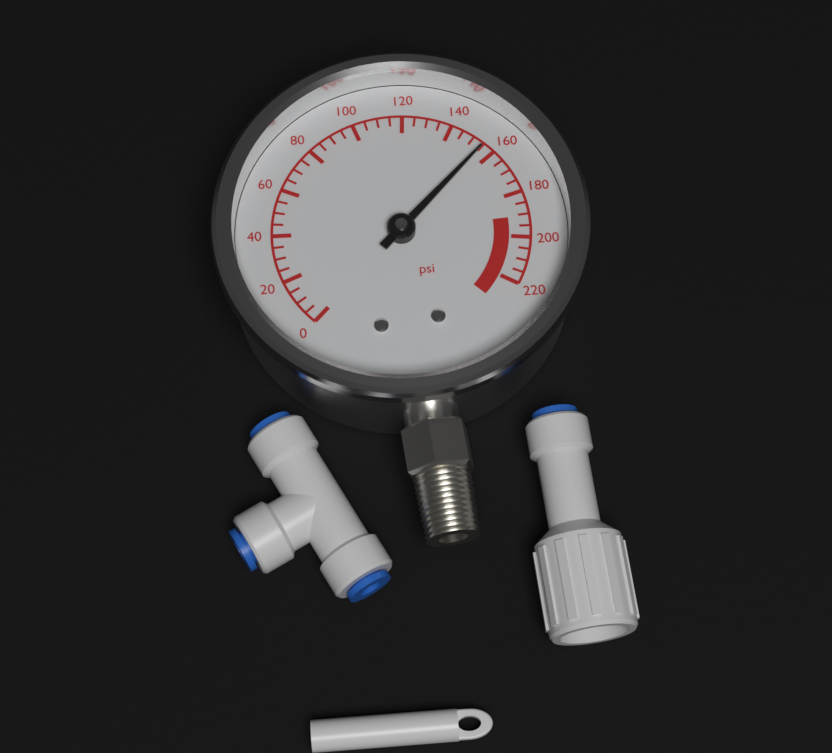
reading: 155 psi
